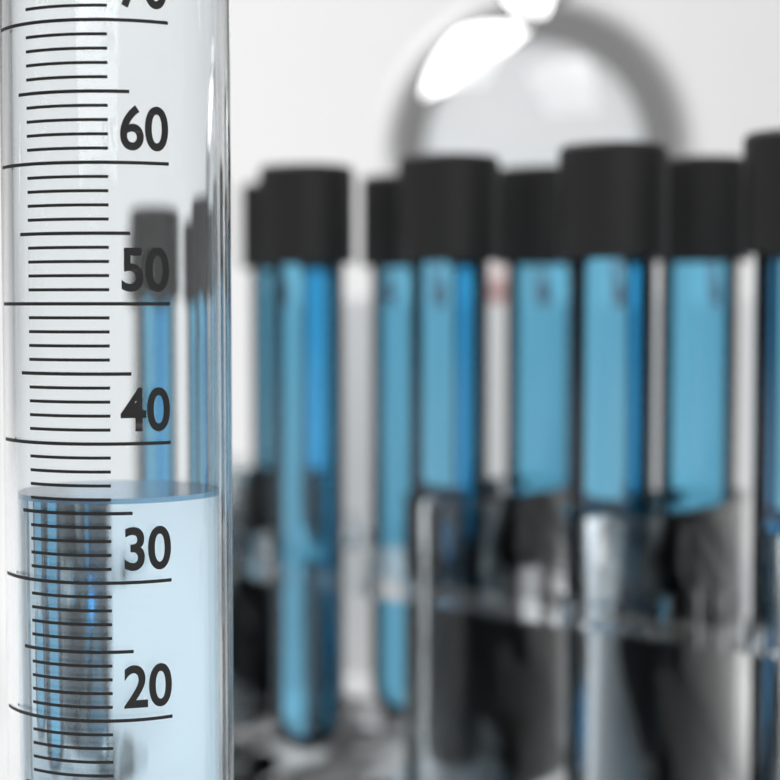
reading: 36 ml
